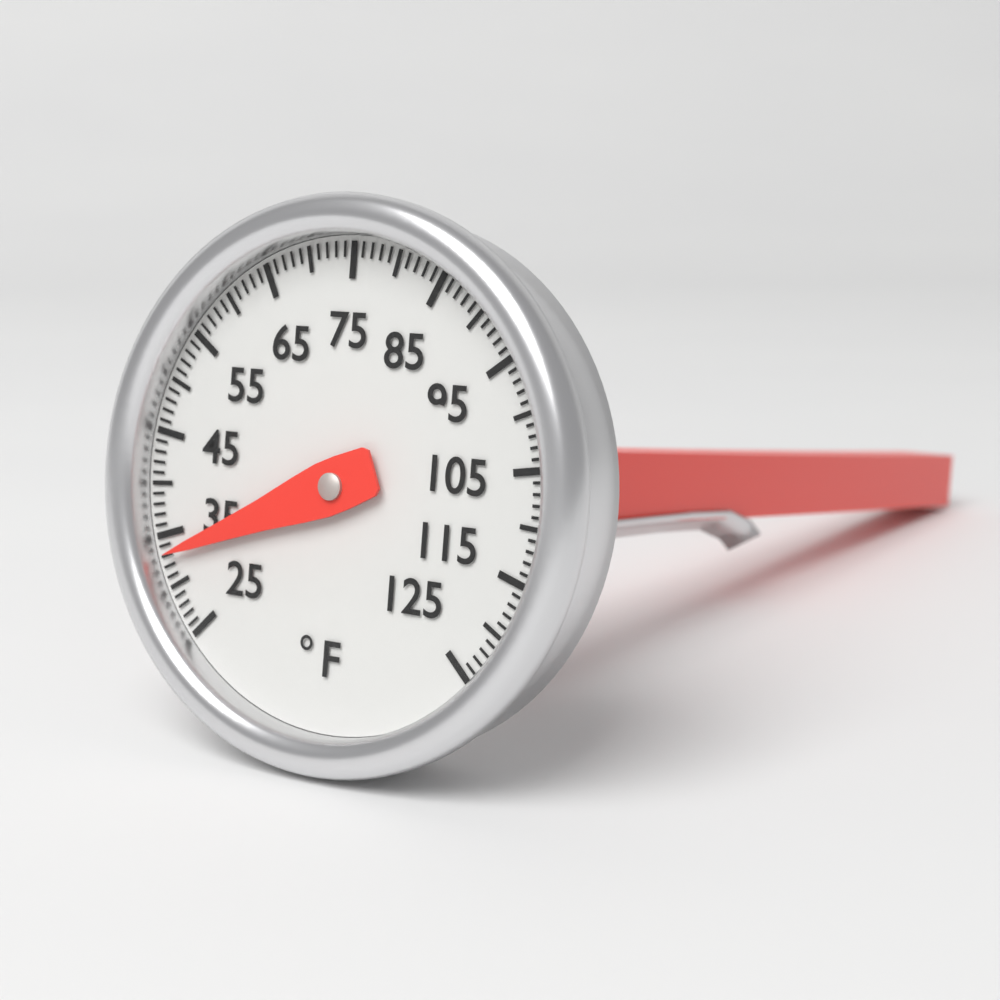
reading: 33 °F
